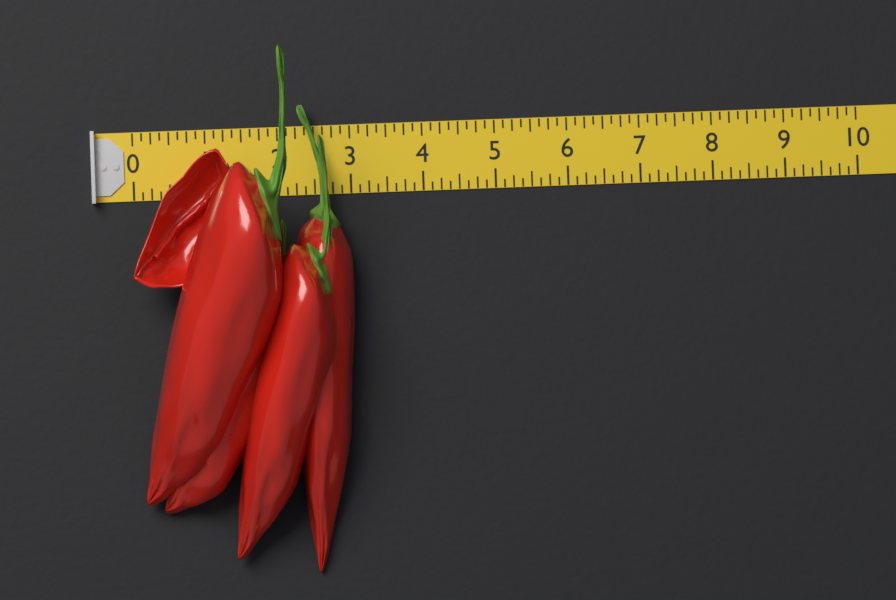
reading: 3.000 (no unit)
